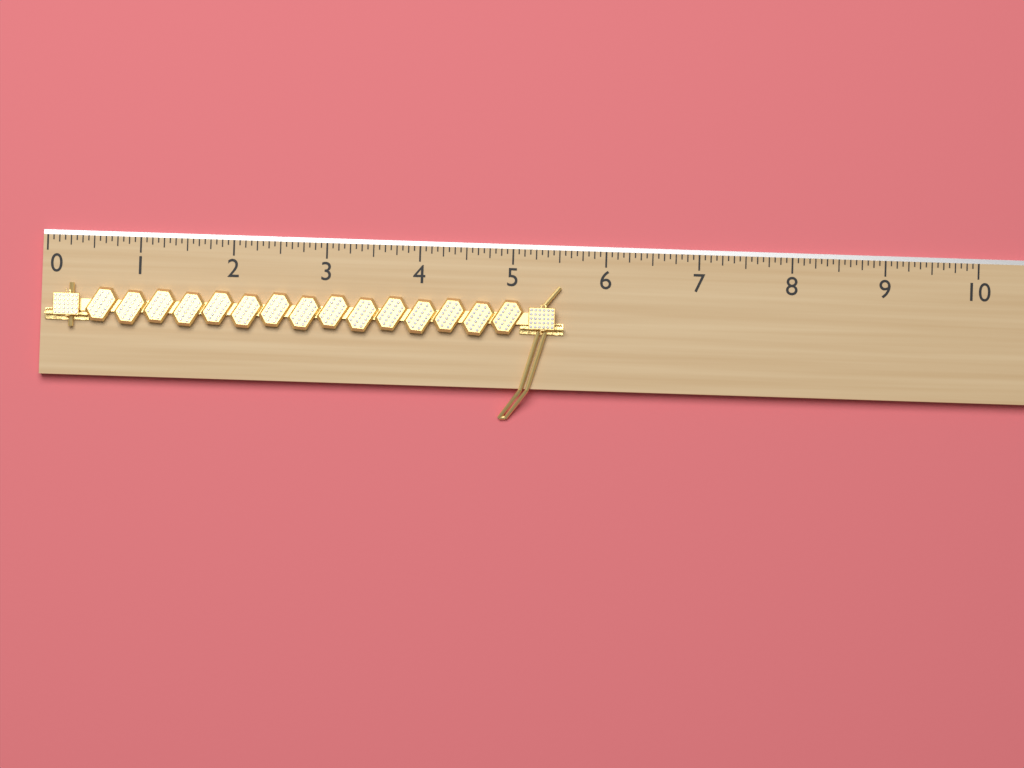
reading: 5.5625 (no unit)
